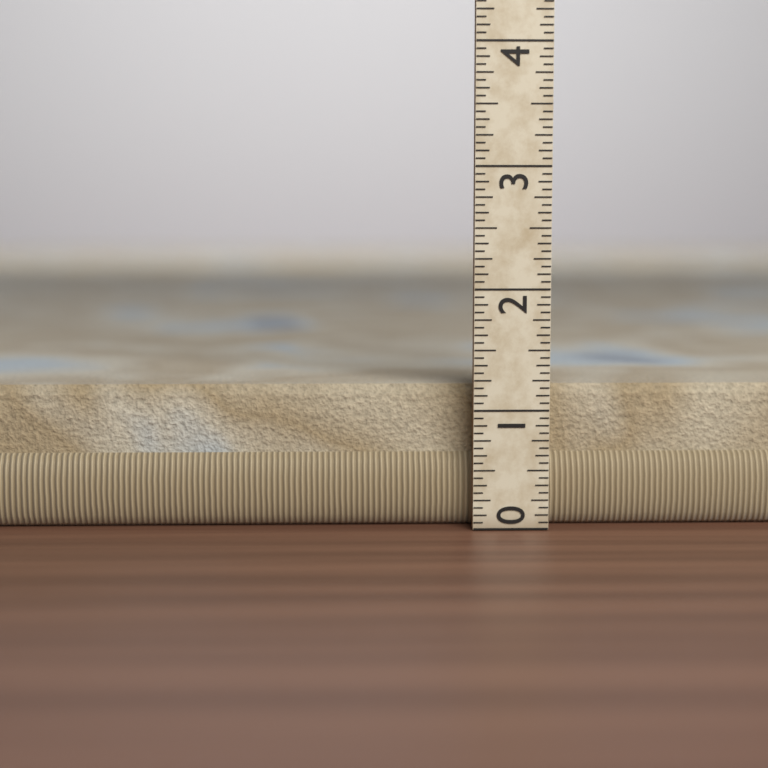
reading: 1.1875 (no unit)
